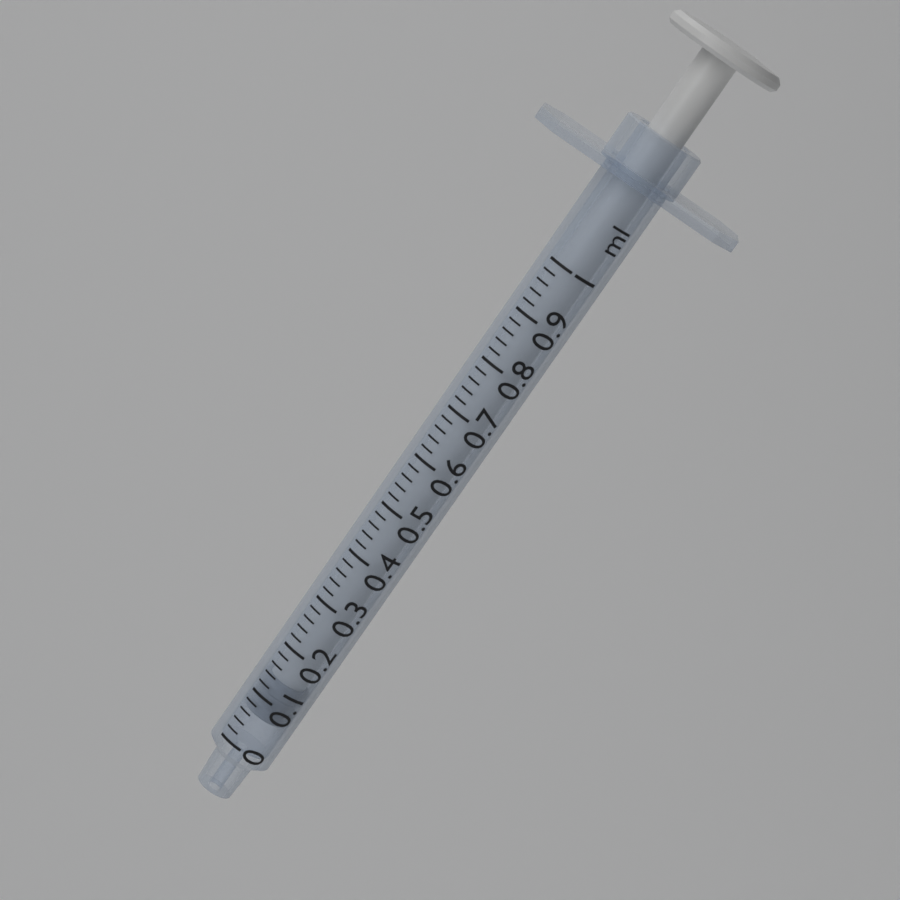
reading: 0.06 ml
